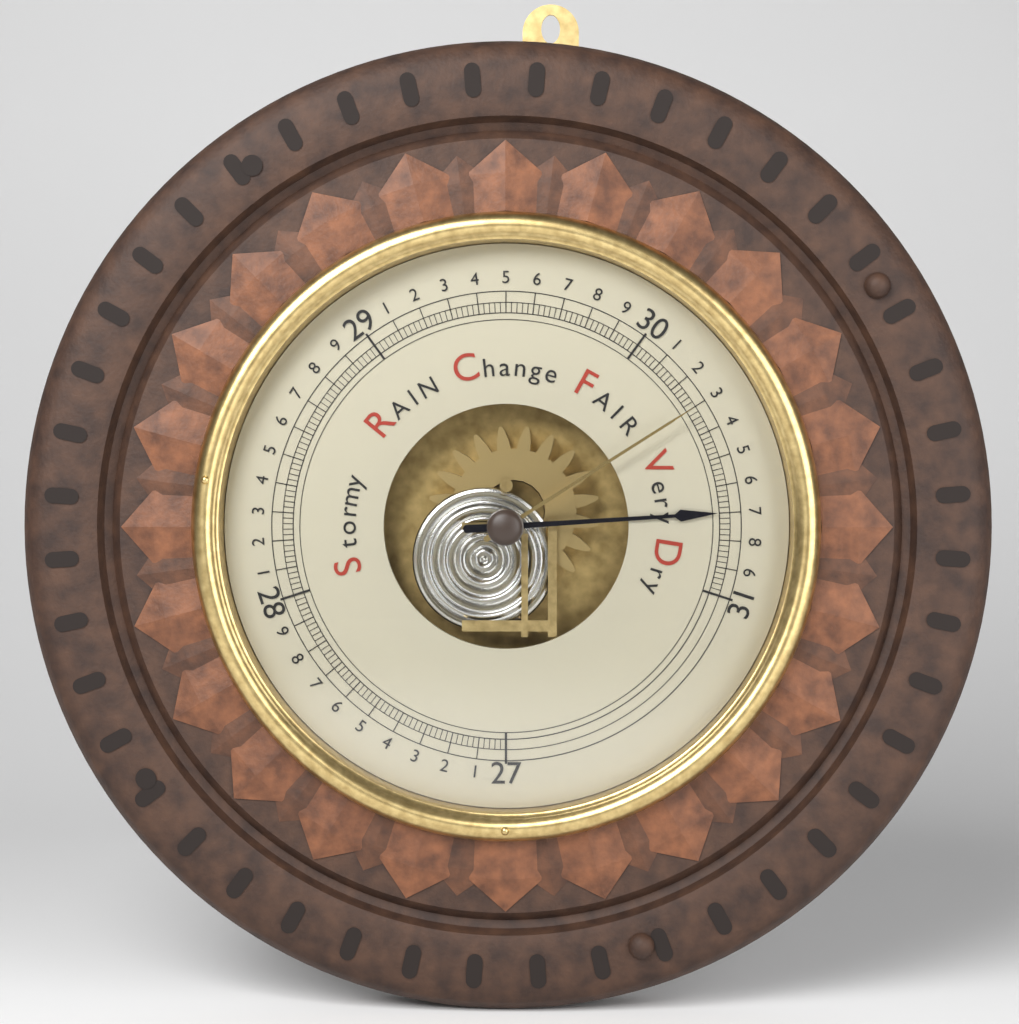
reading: 30.70 inHg
